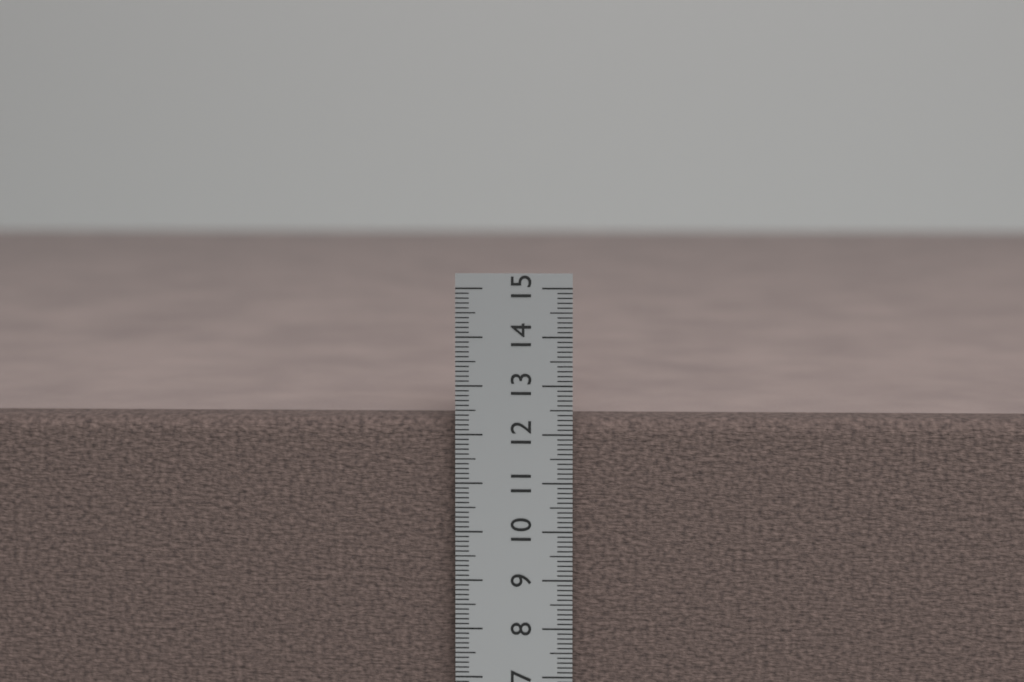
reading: 12.3 cm
